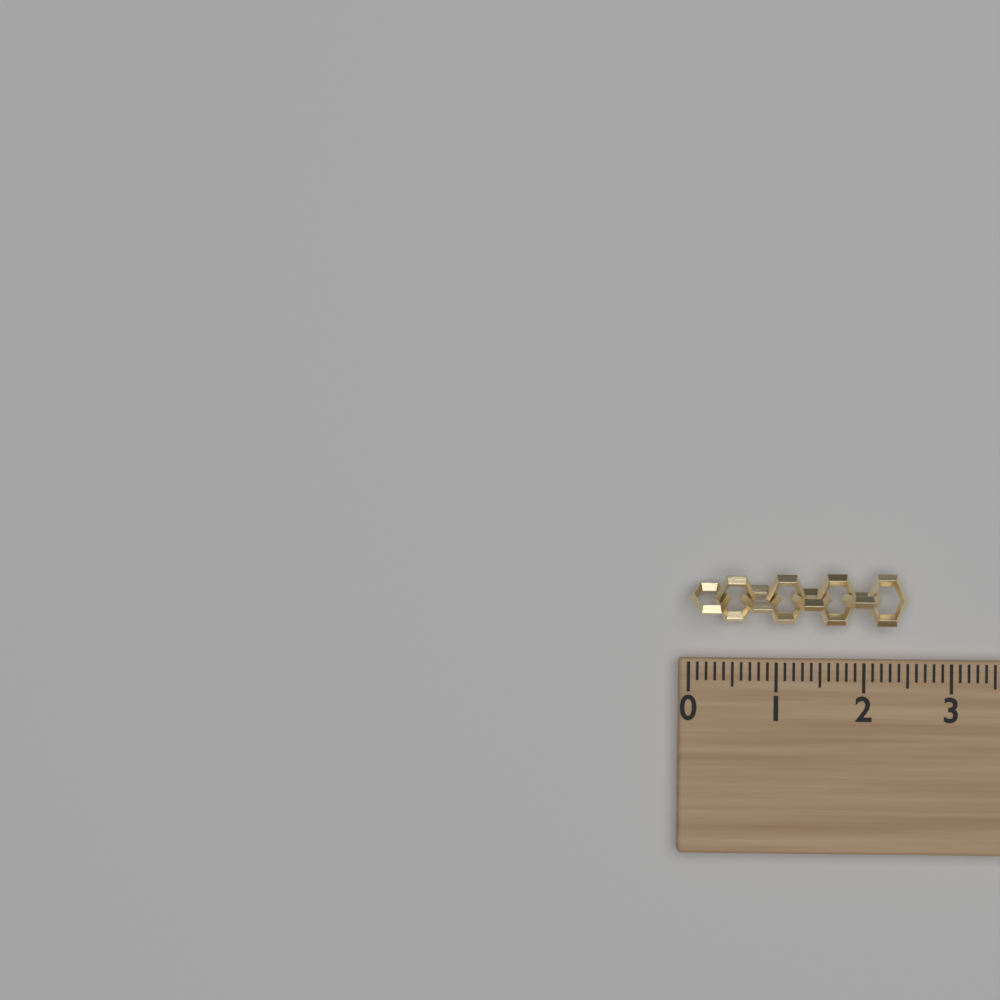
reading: 2.5 (no unit)
